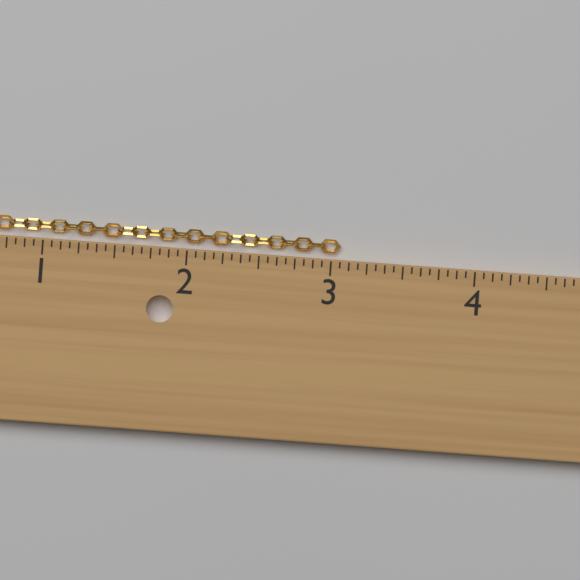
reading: 3.0625 in
